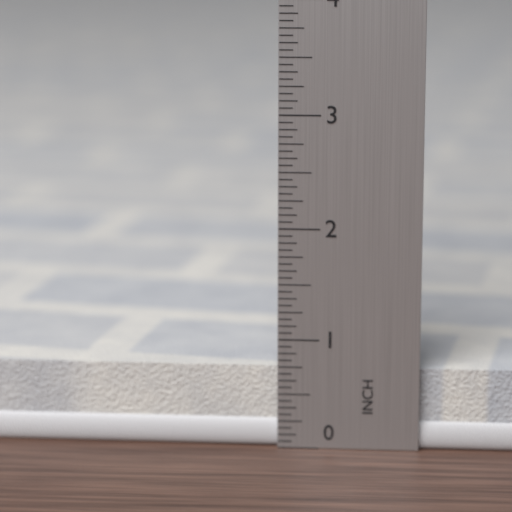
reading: 0.7500 in
